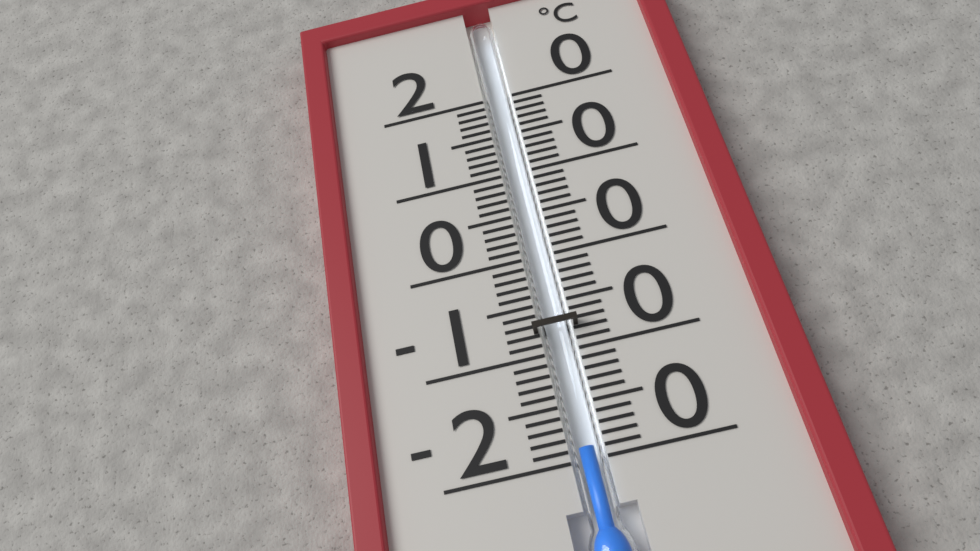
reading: -19 °C
